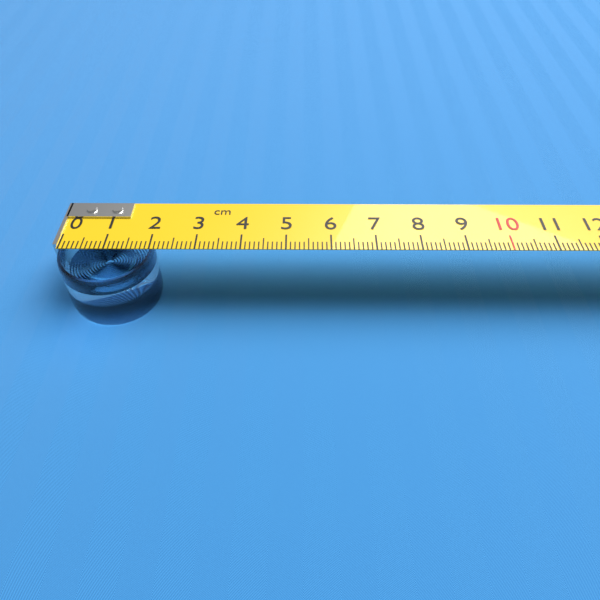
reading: 2.1 cm
